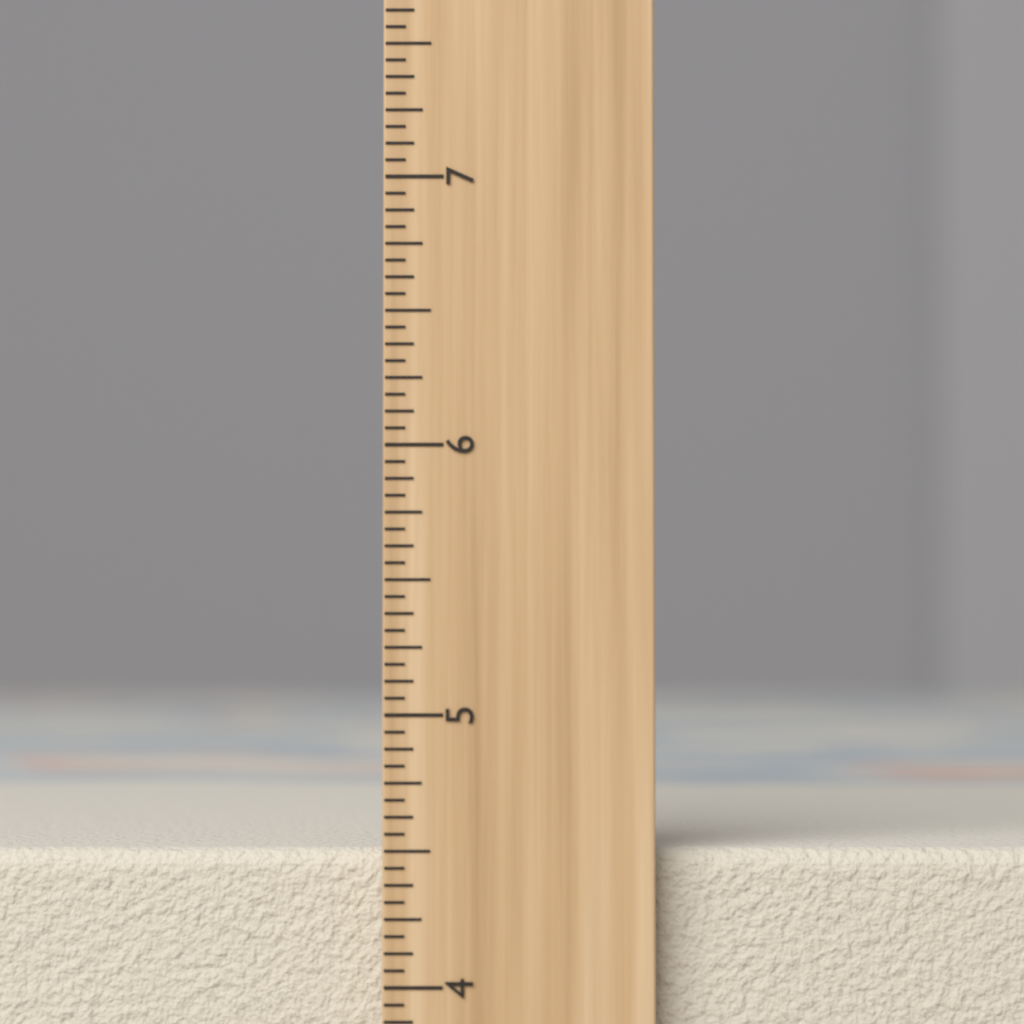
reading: 4.5000 inch
